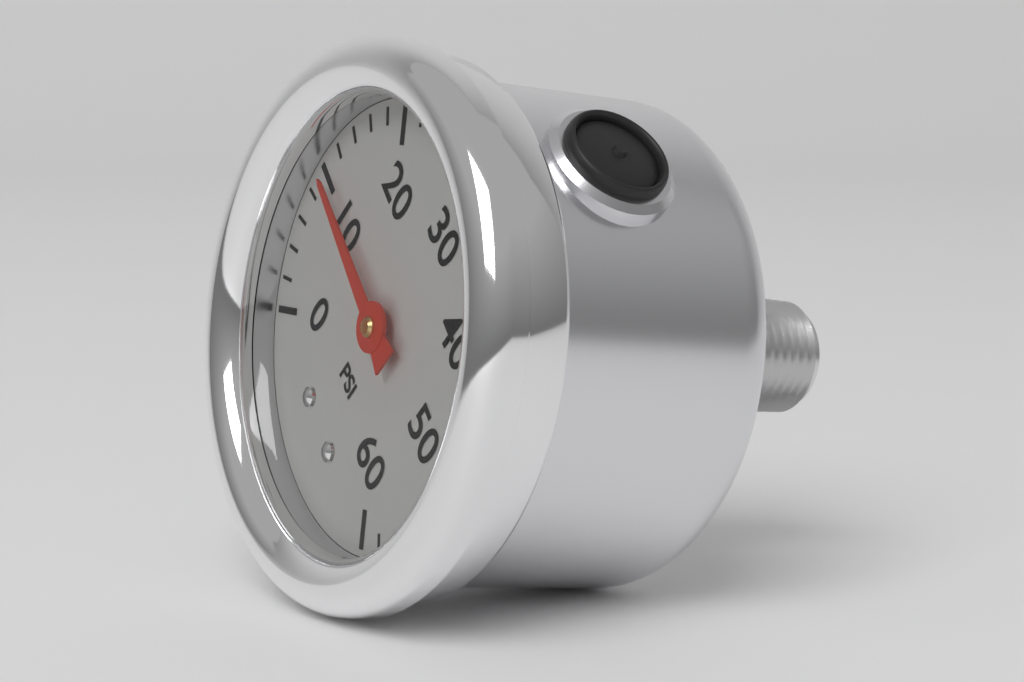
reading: 10 psi
